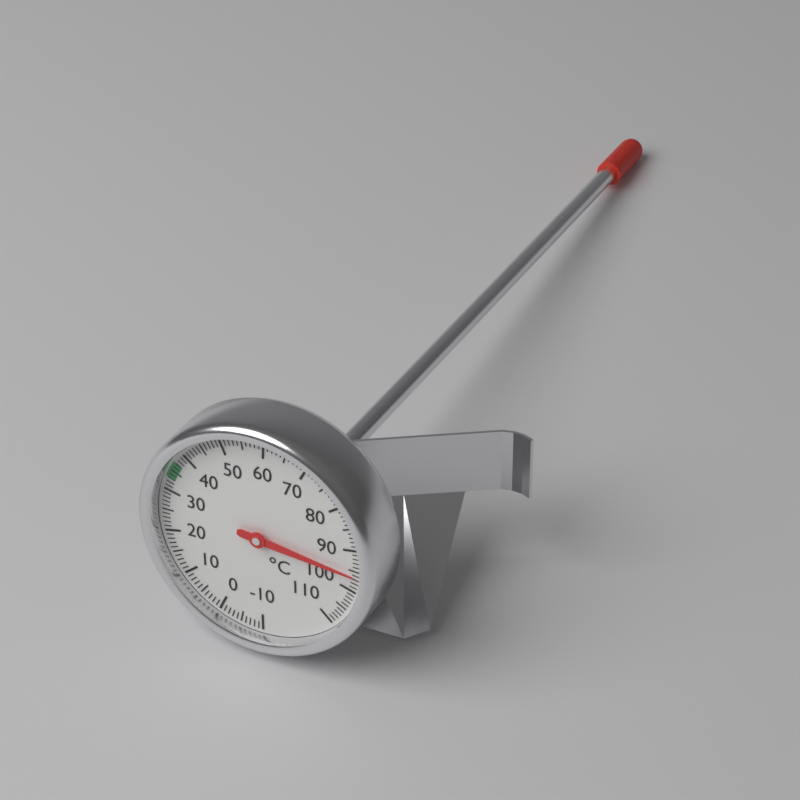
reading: 96 °C
